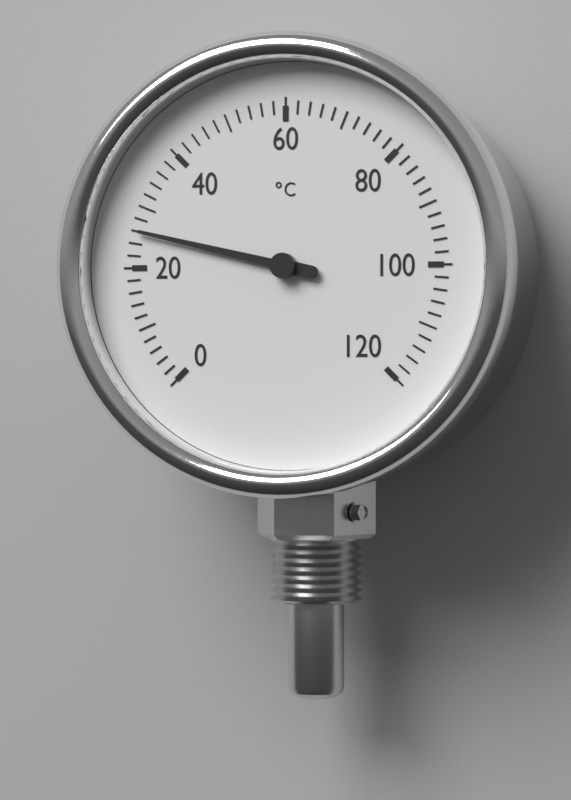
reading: 26 °C
